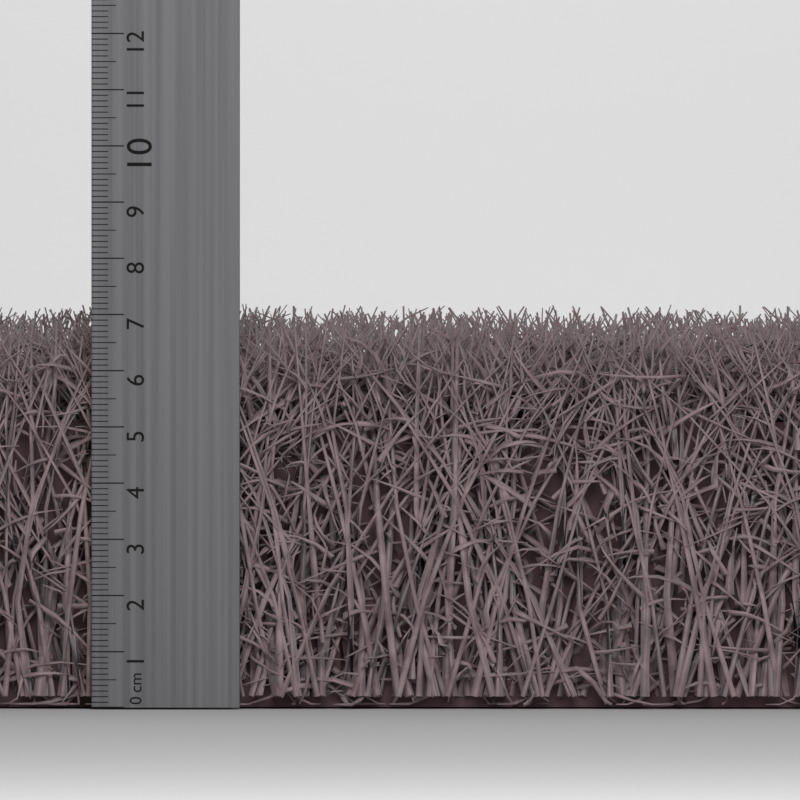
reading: 7.0 cm
